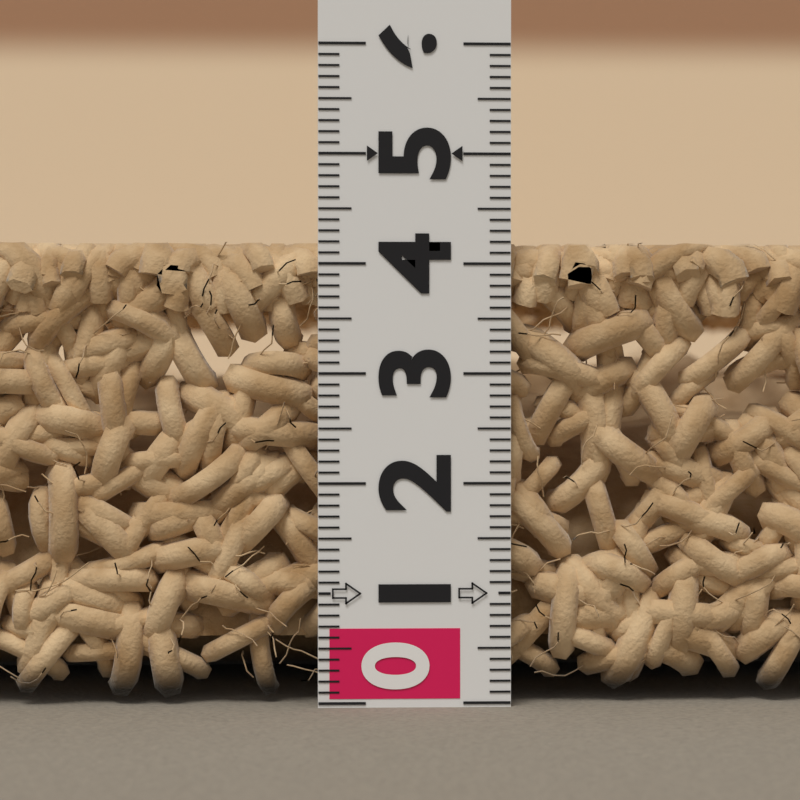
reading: 4.2 (no unit)
